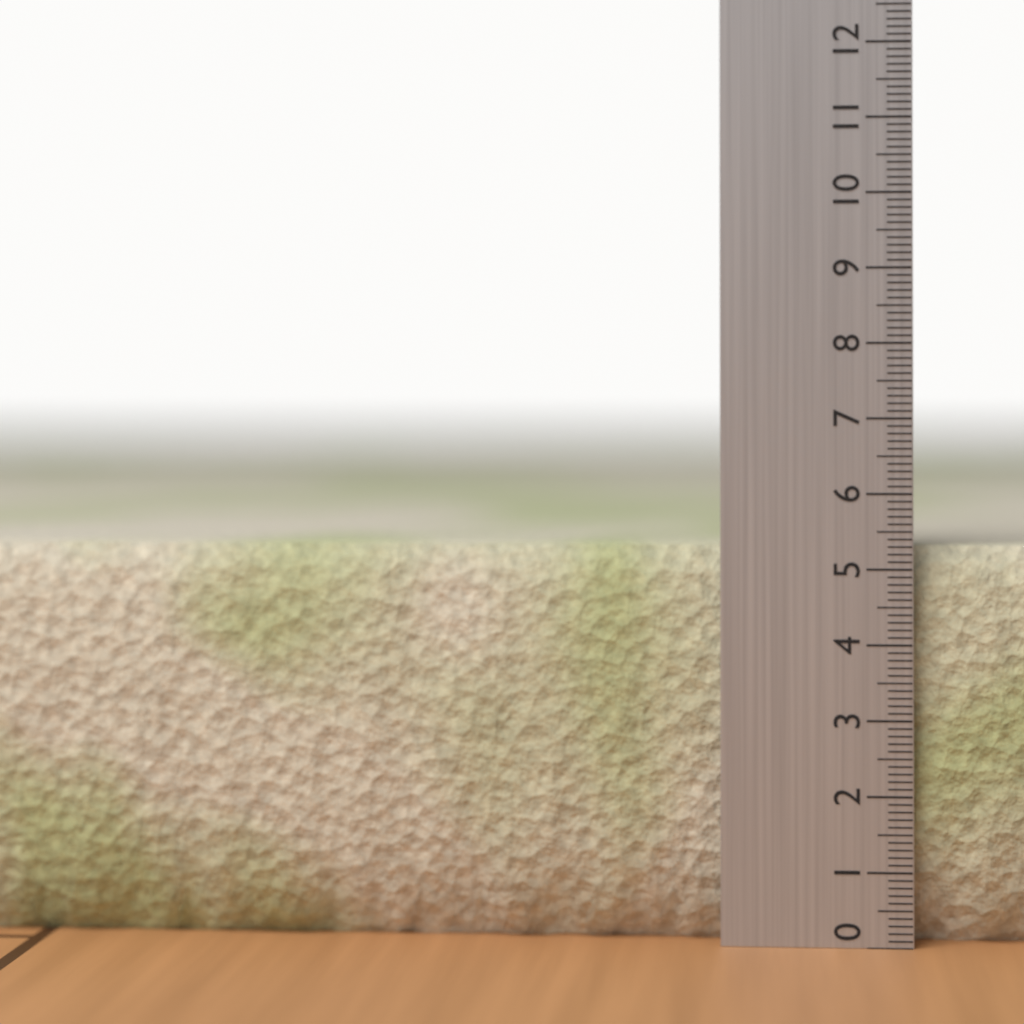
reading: 5.3 (no unit)
